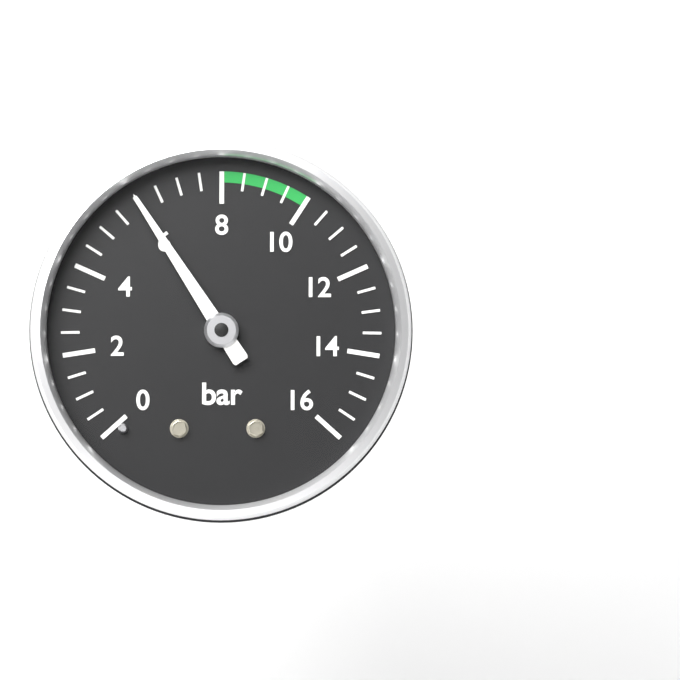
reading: 6.0 bar
